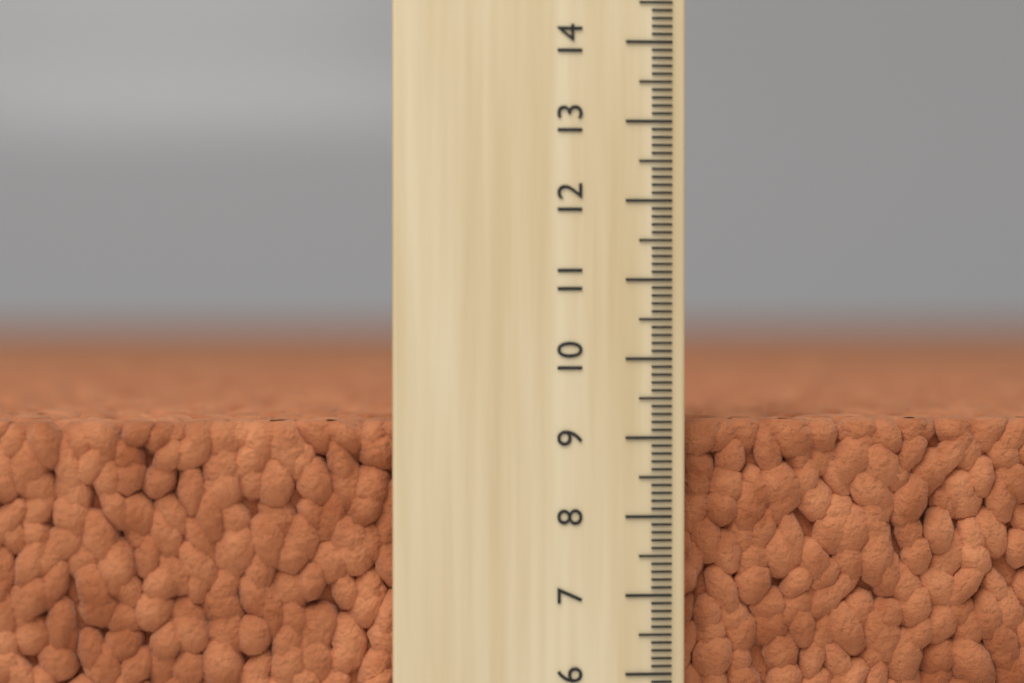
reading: 9.2 (no unit)
